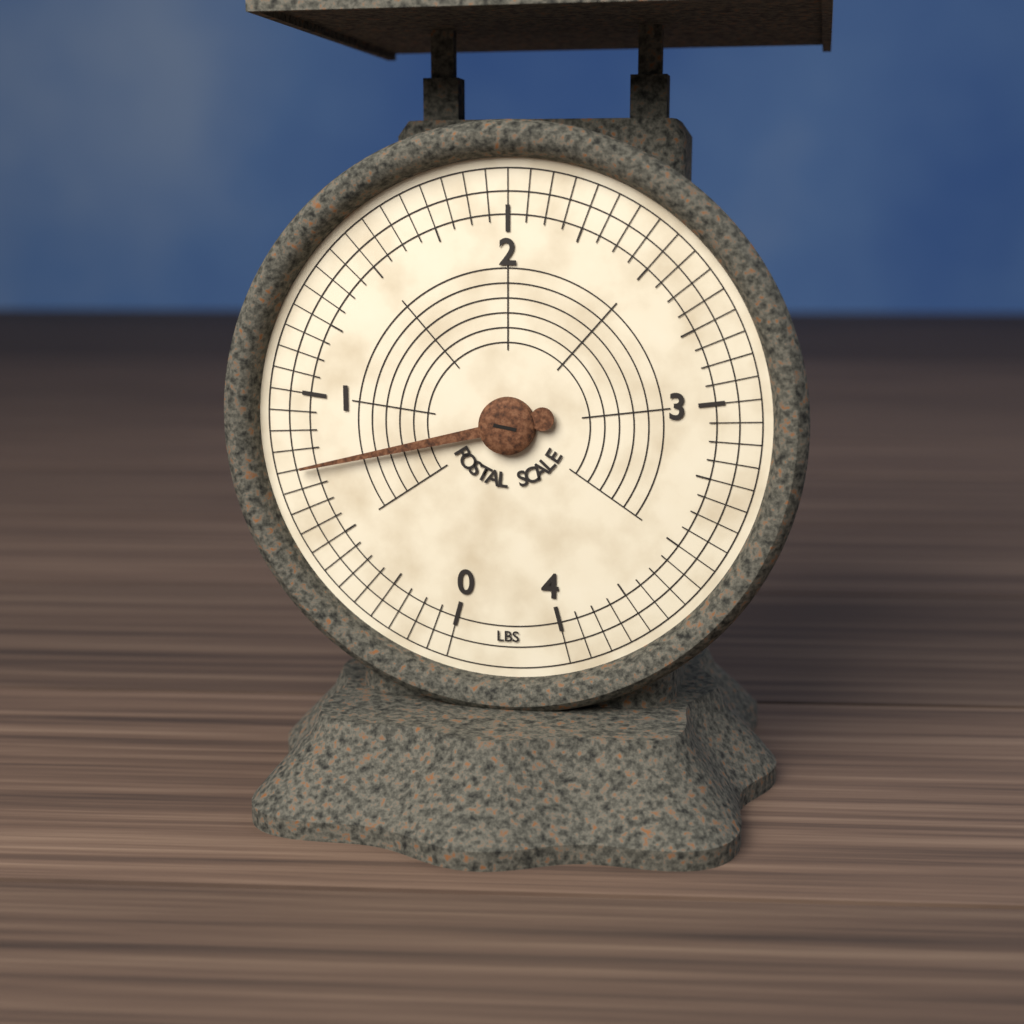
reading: 0.7500 lbs
